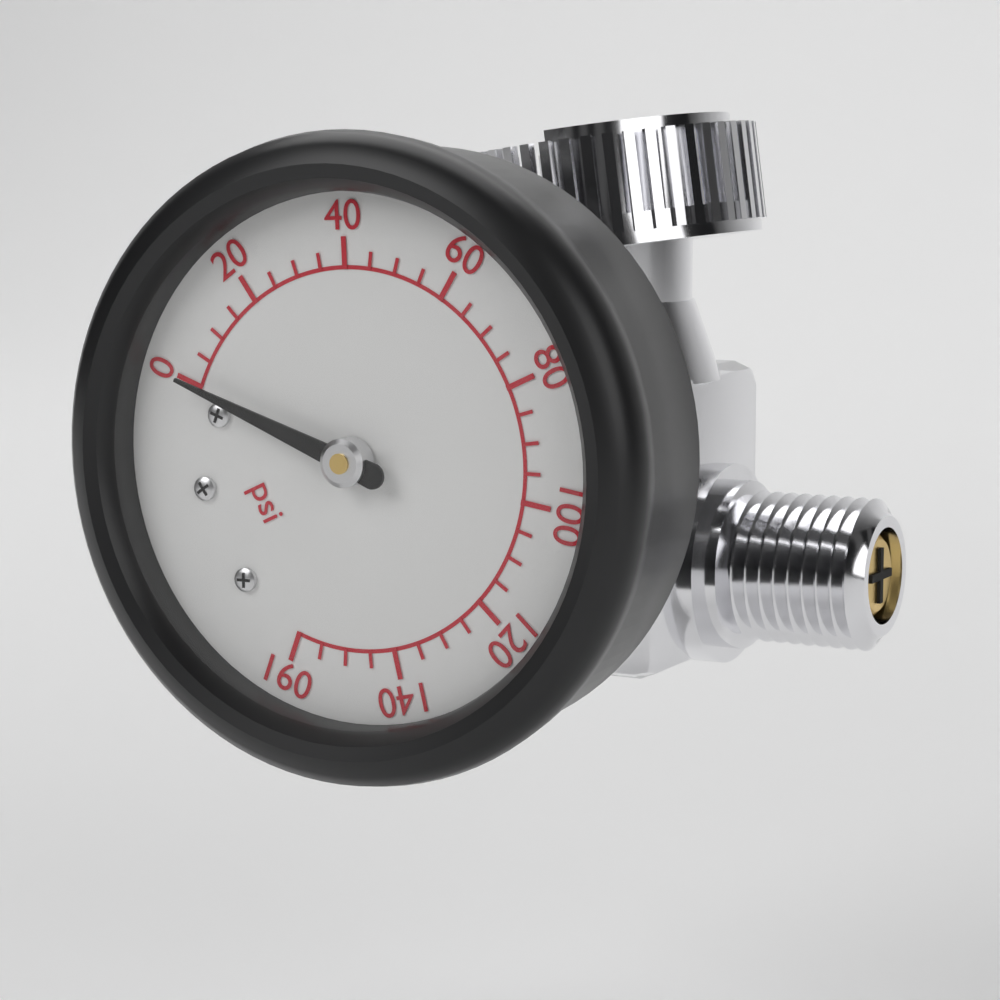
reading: 0 psi
